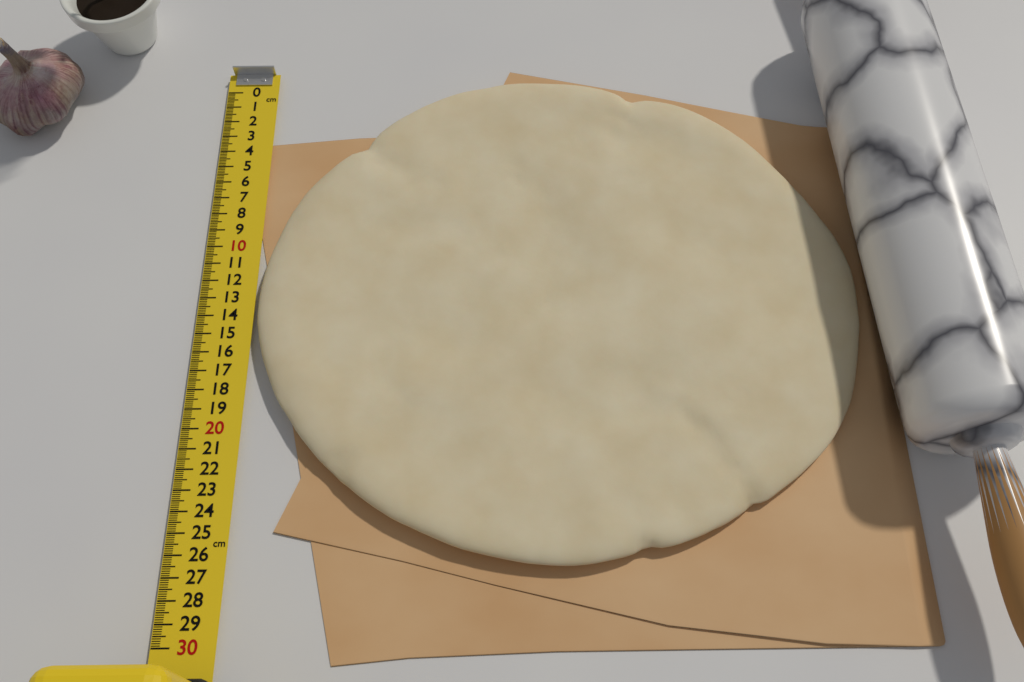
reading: 26.8 cm
